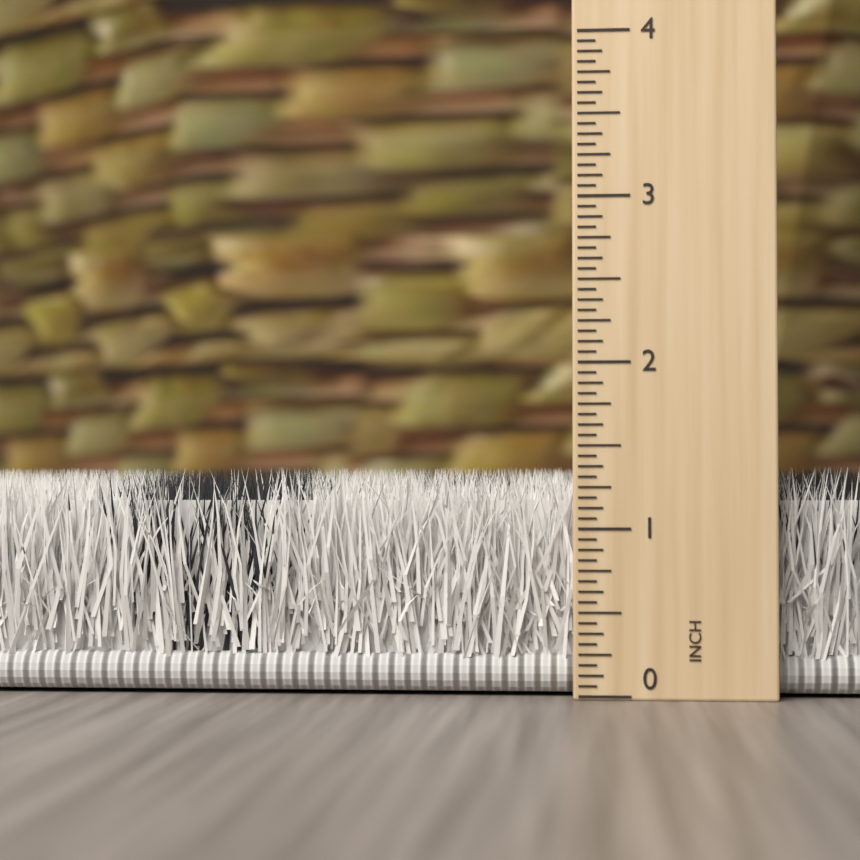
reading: 1.3750 inch
